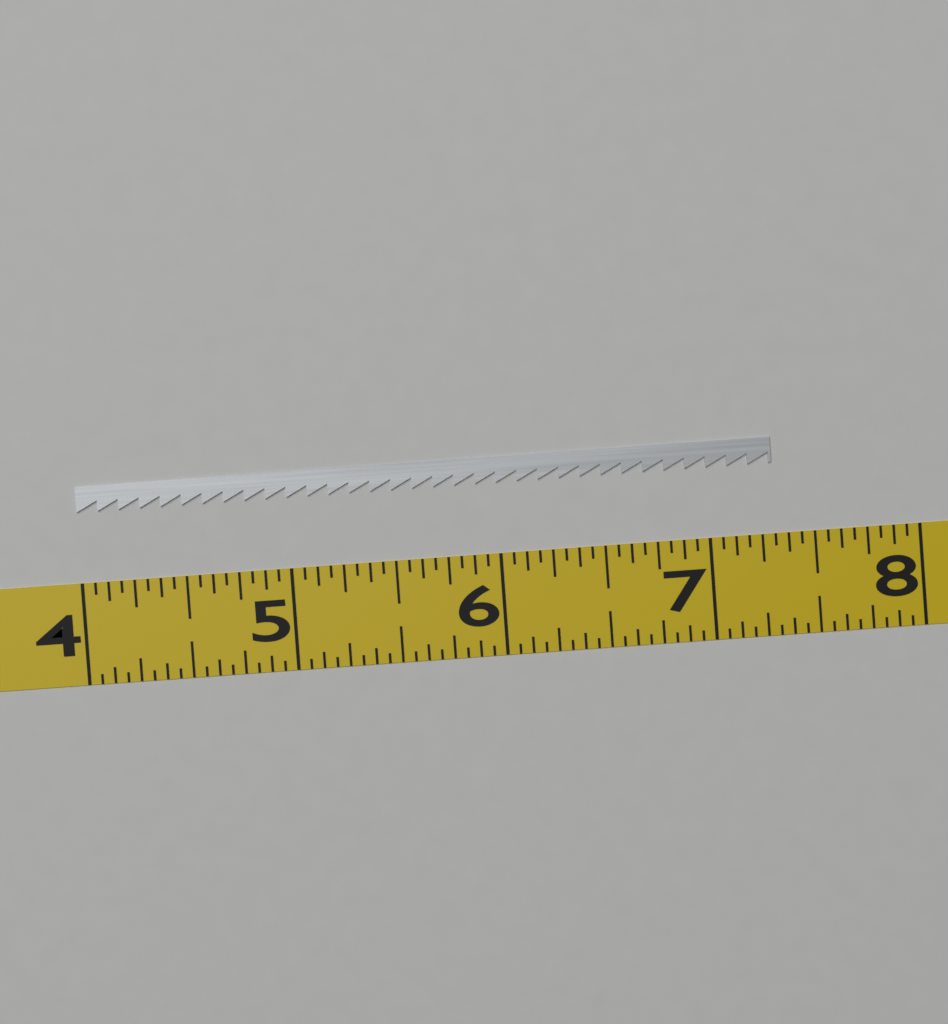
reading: 7.3125 (no unit)
